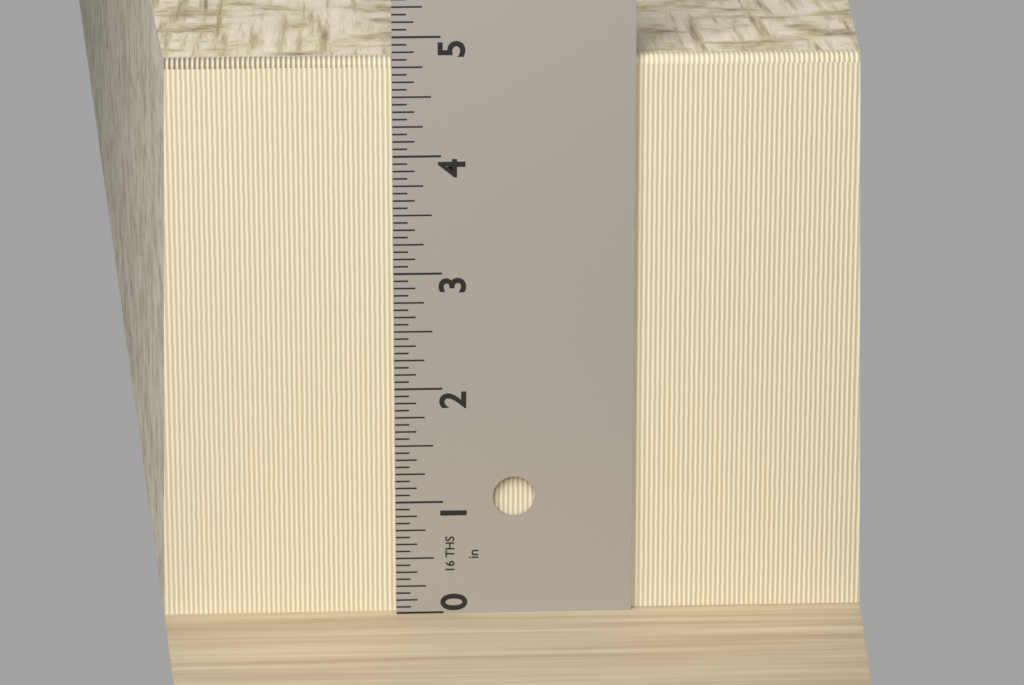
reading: 4.8125 in
